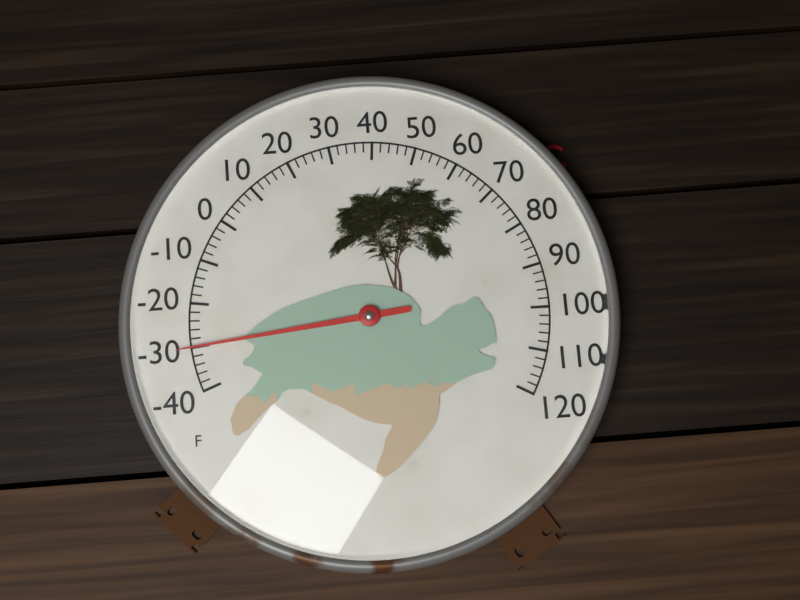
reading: -30 °F
